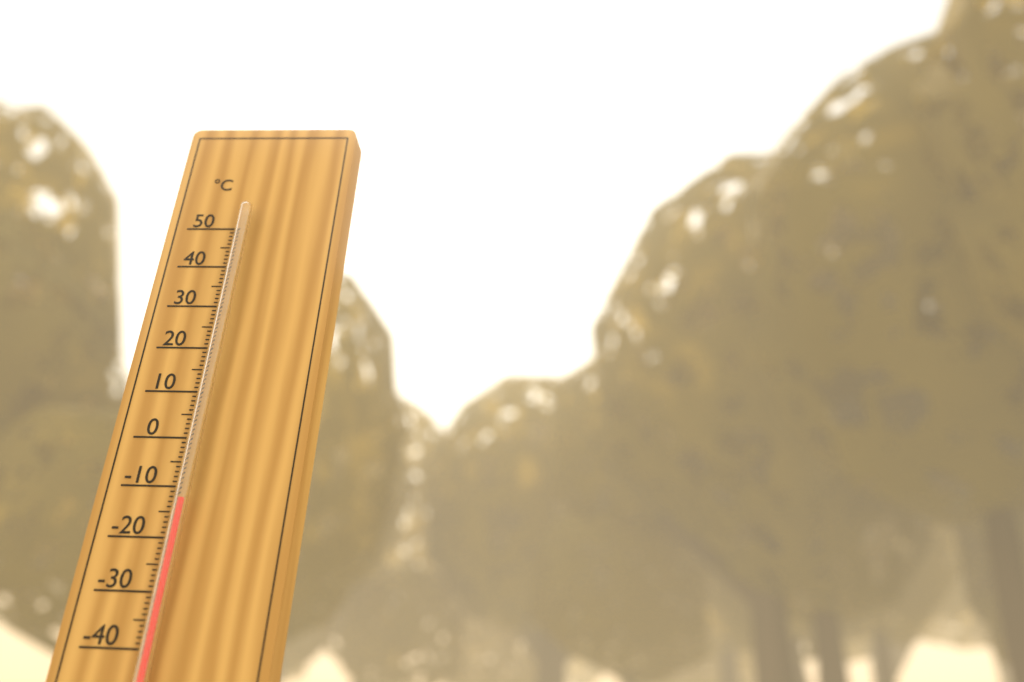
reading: -13 °C
